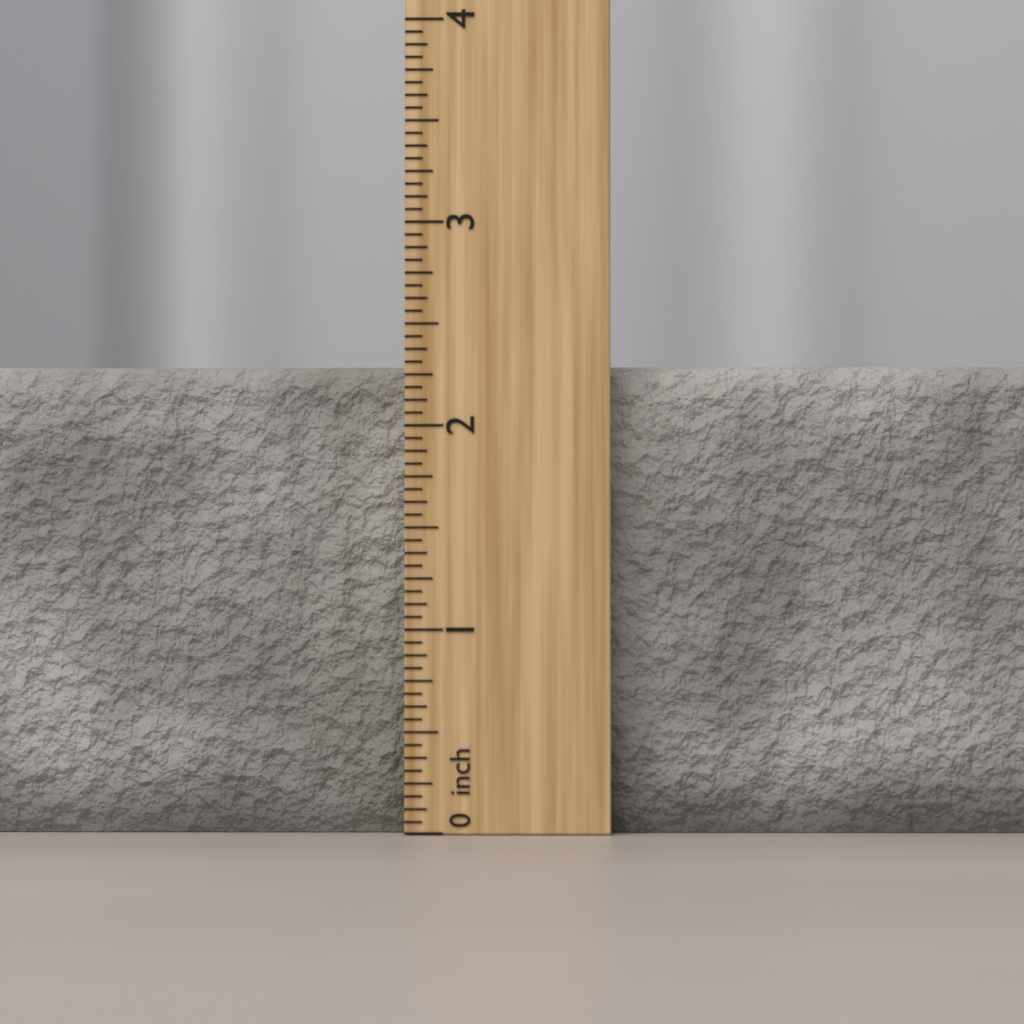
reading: 2.3125 inch
